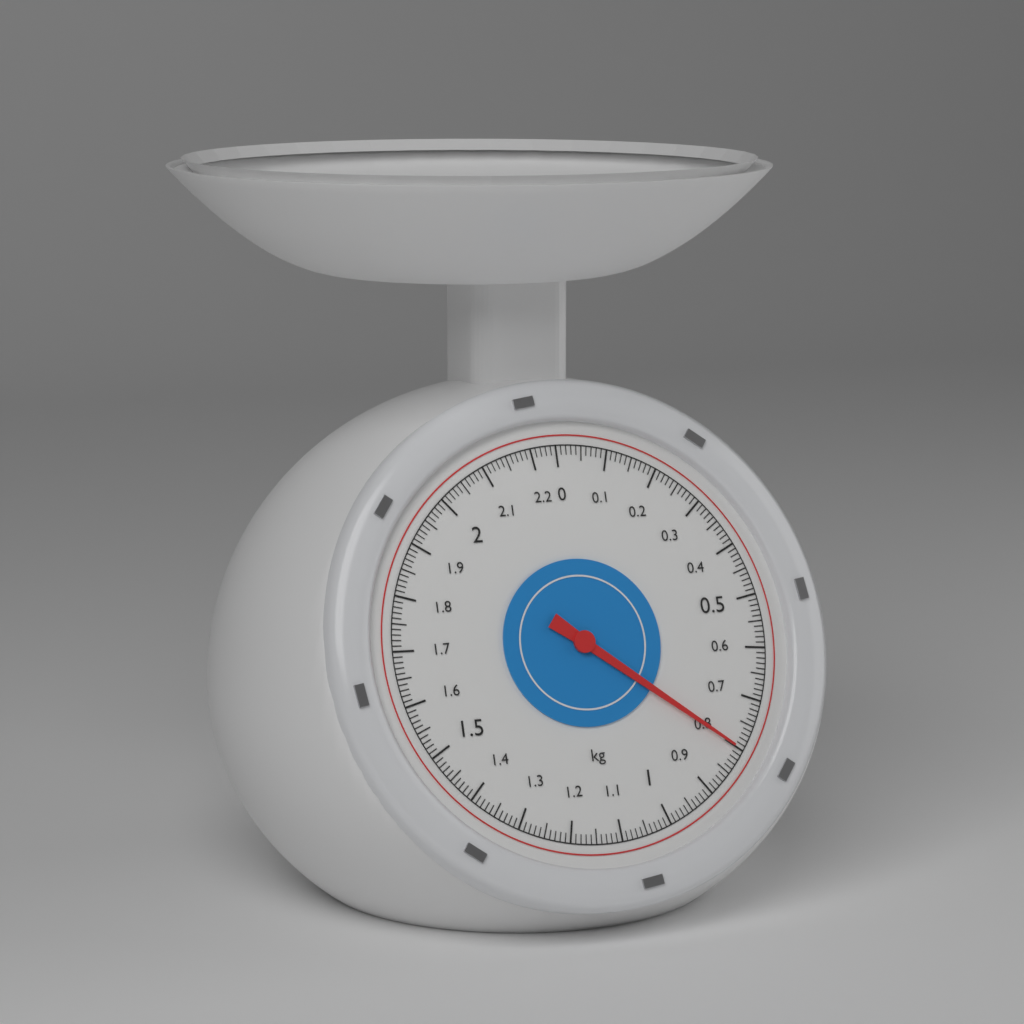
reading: 0.80 kg
